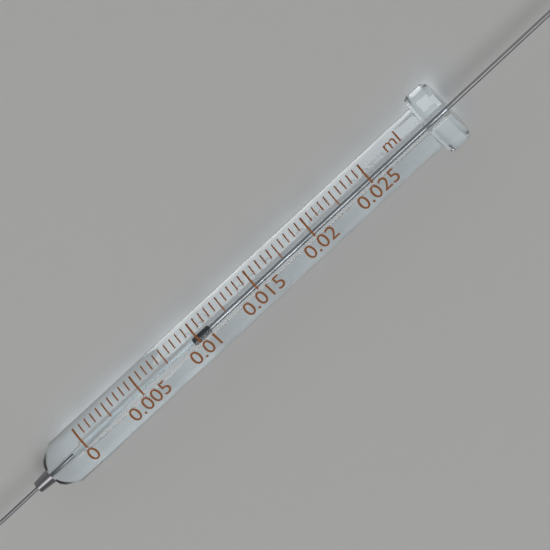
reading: 0.0095 ml
